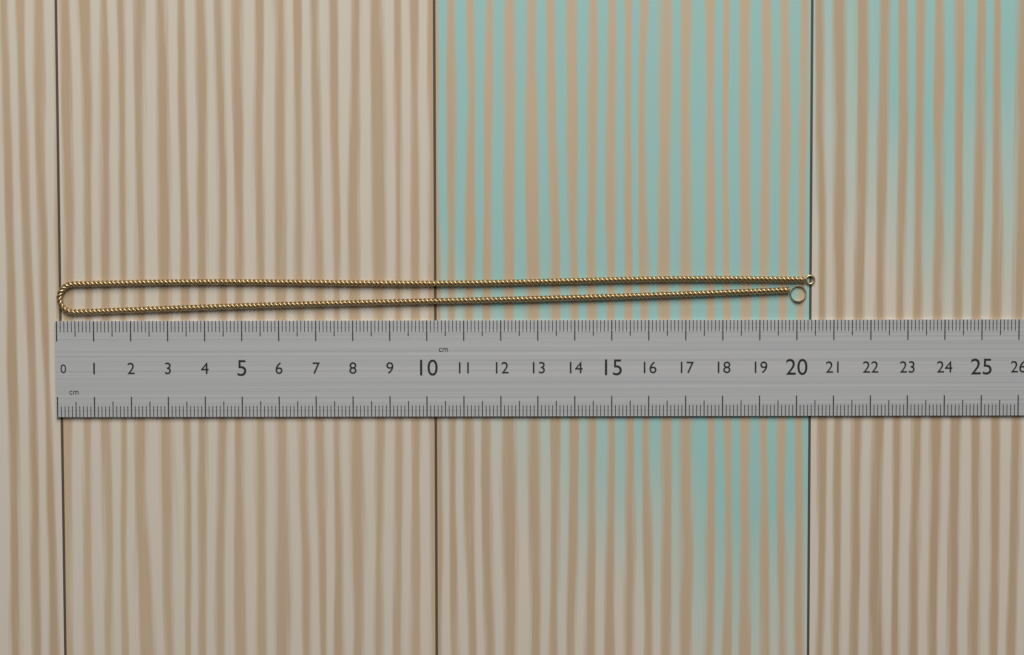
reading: 20.5 cm
